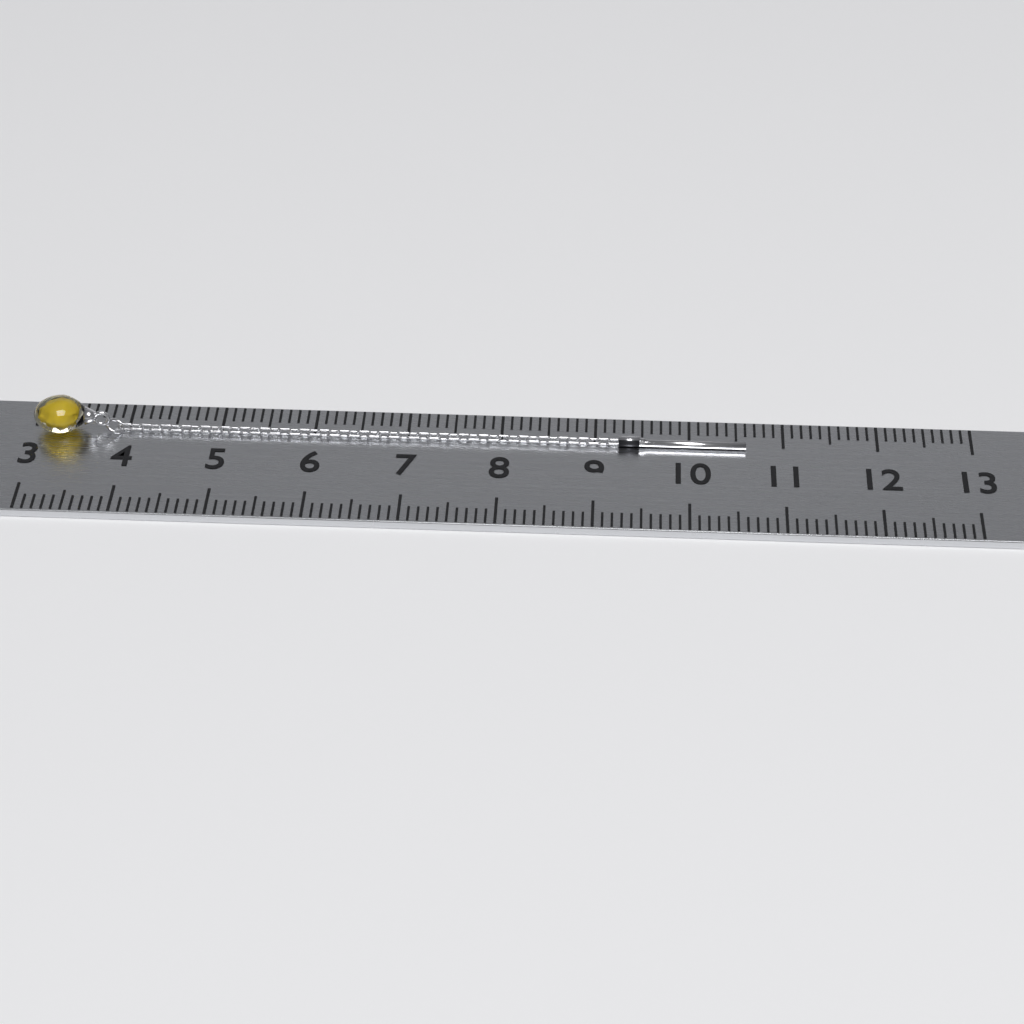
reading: 10.6 (no unit)
